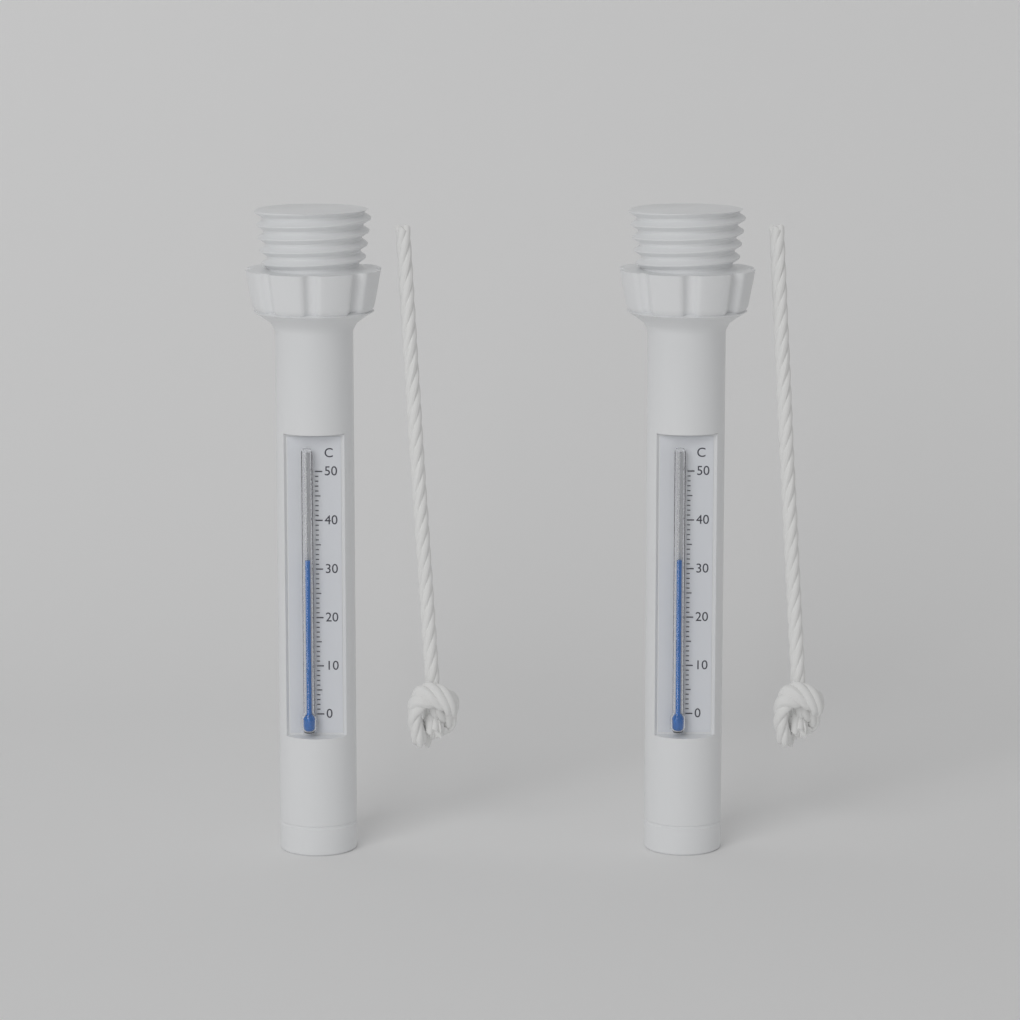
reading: 32 °C
